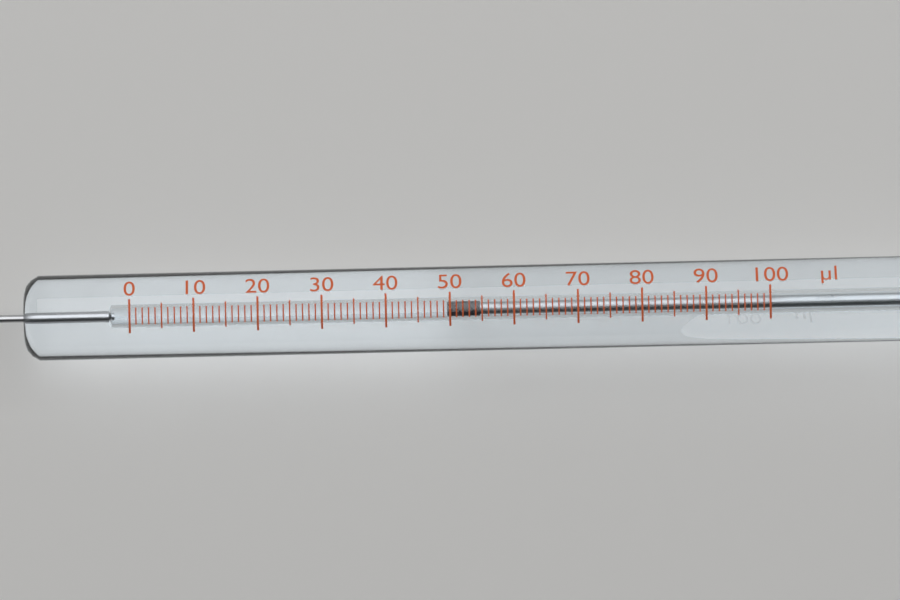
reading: 50 µl
